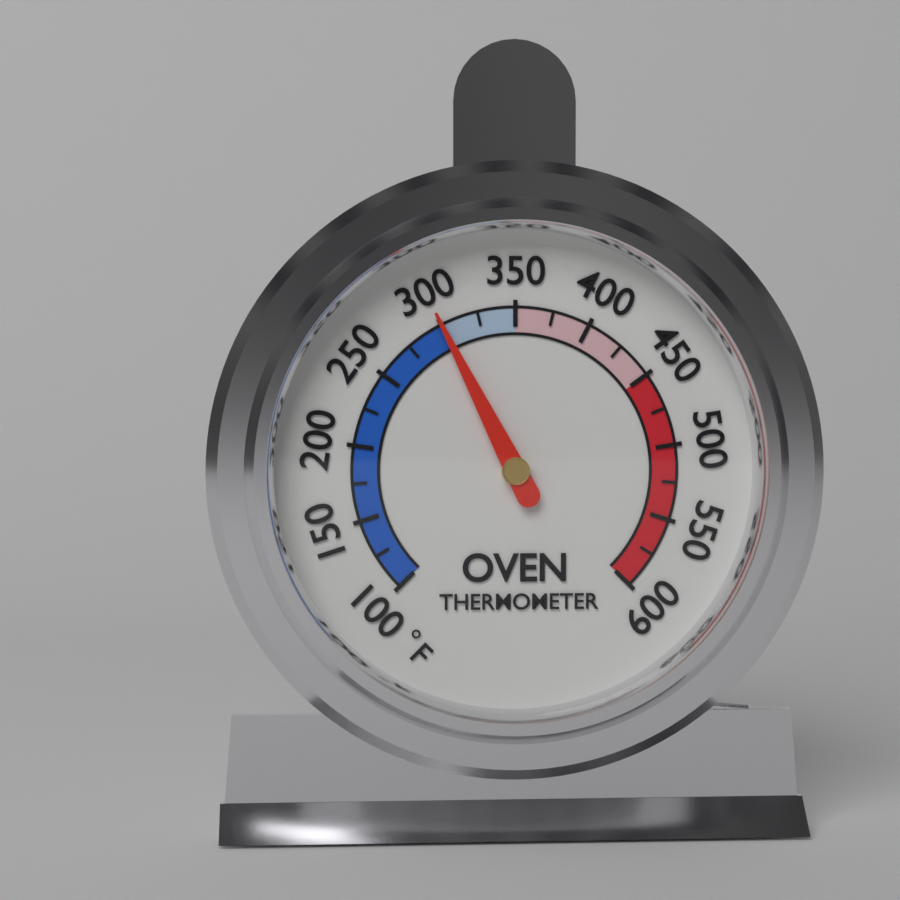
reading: 300 °F
